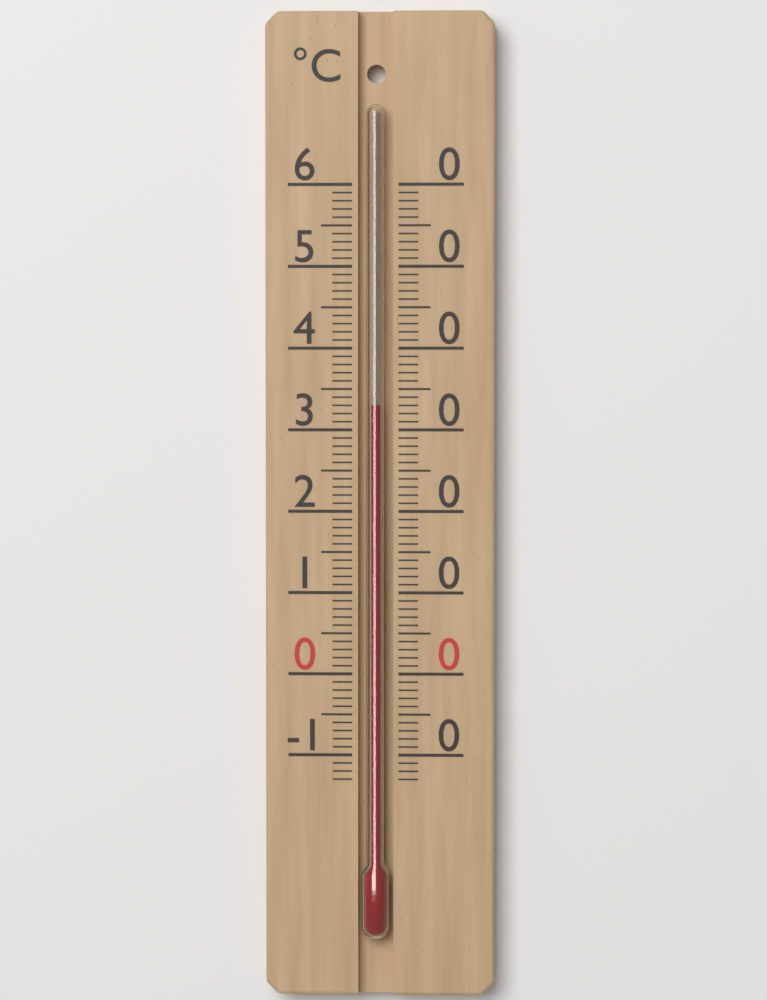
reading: 33 °C
